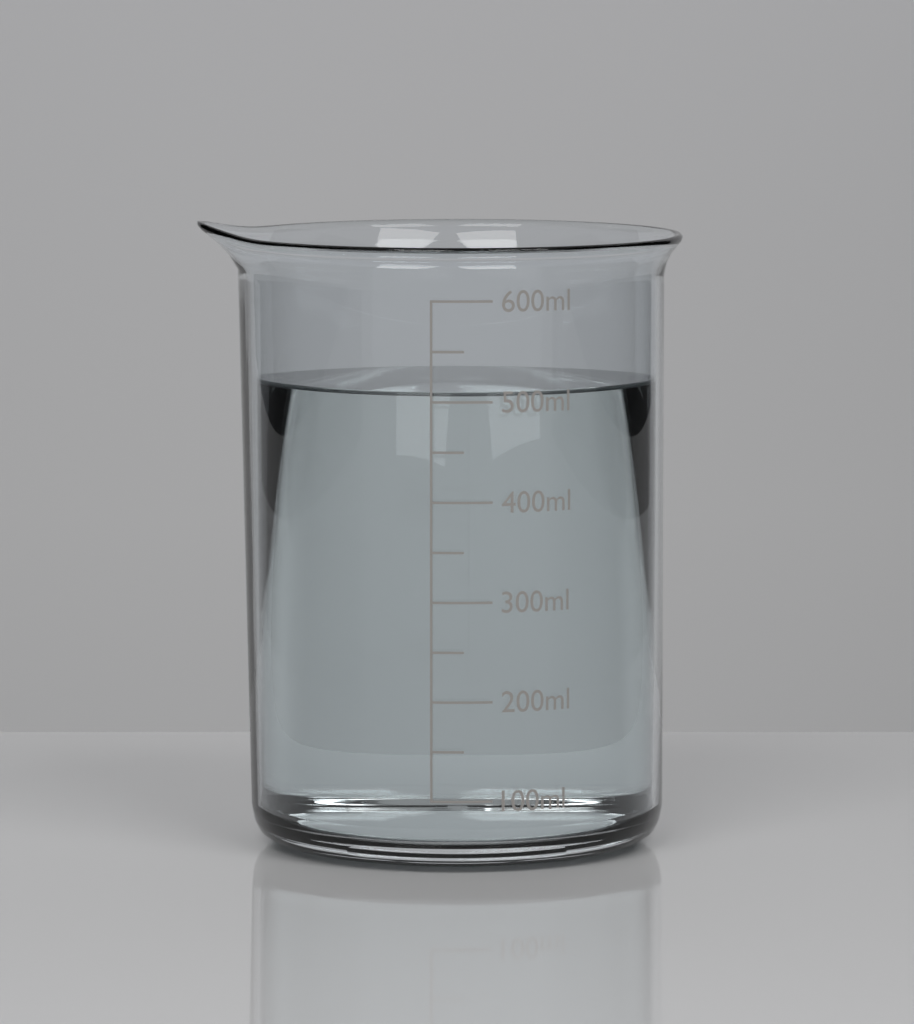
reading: 510 ml
